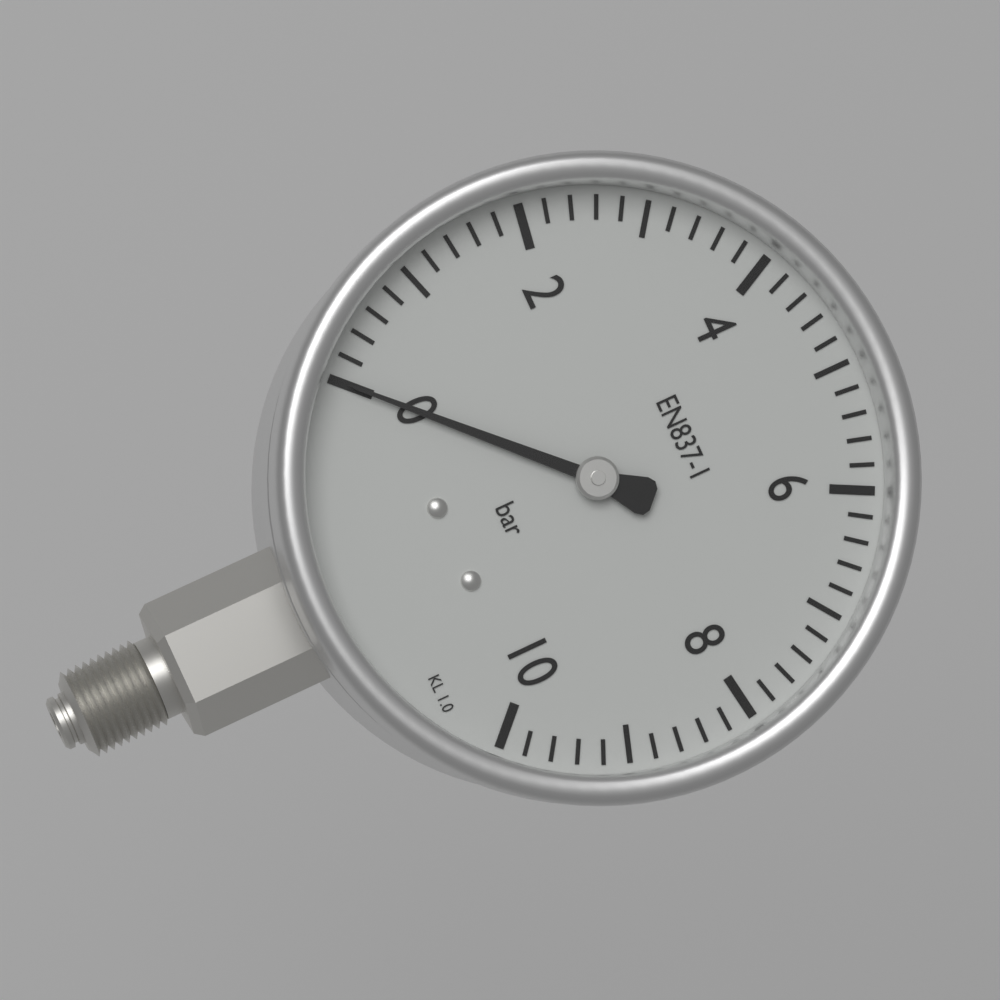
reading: 0.0 bar
